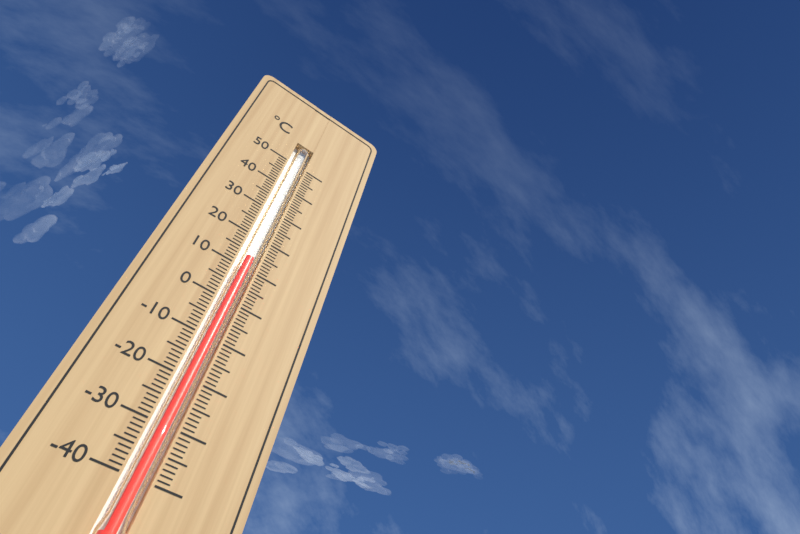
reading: 13 °C
